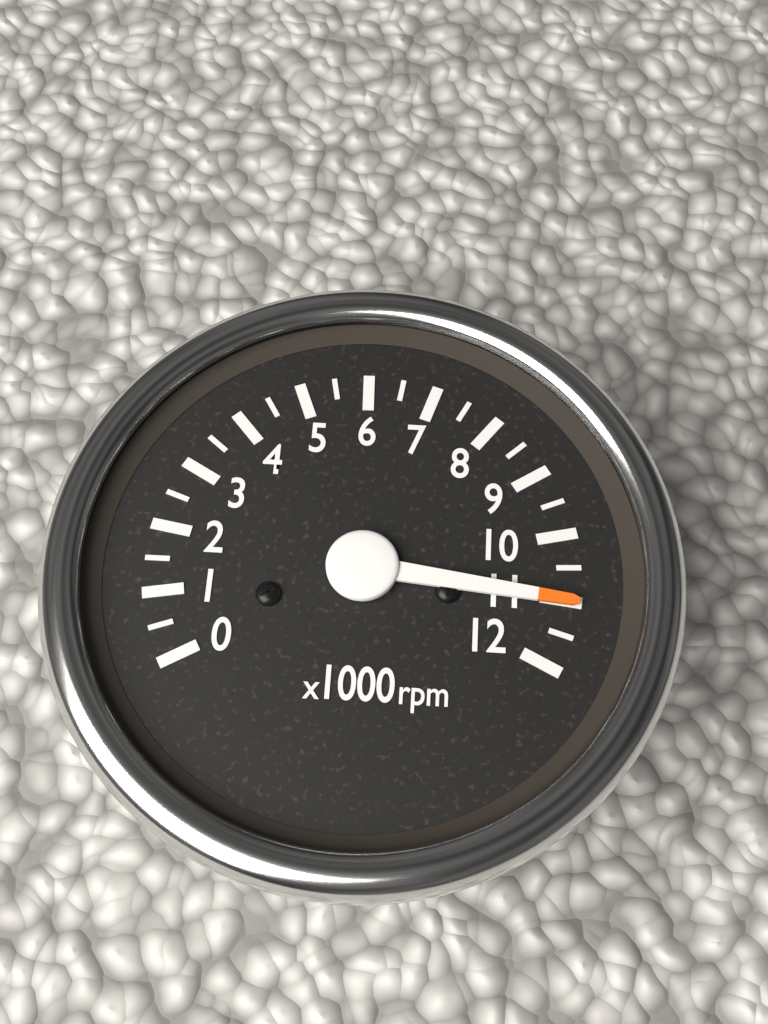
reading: 11000 rpm
